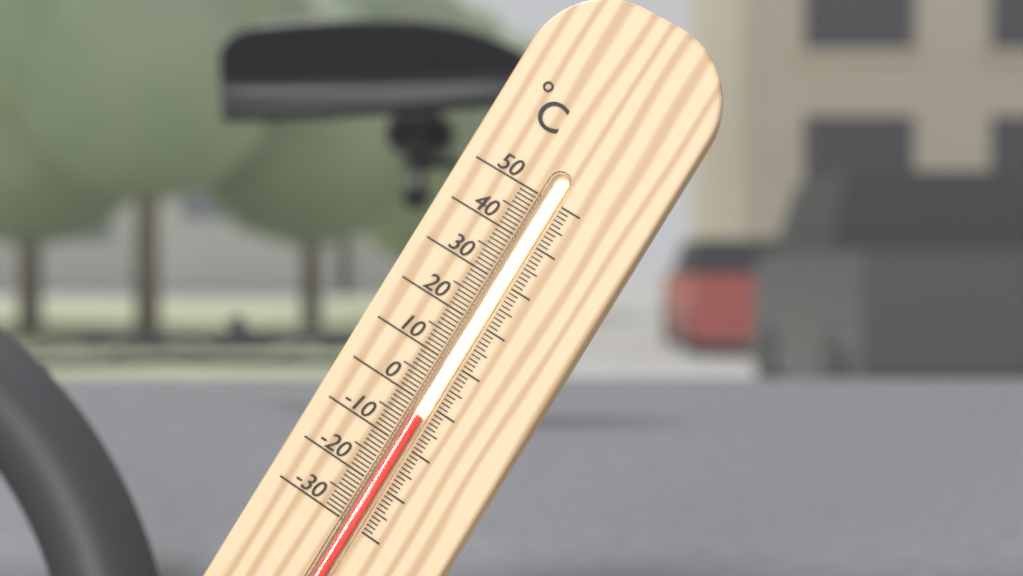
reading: -3 °C
